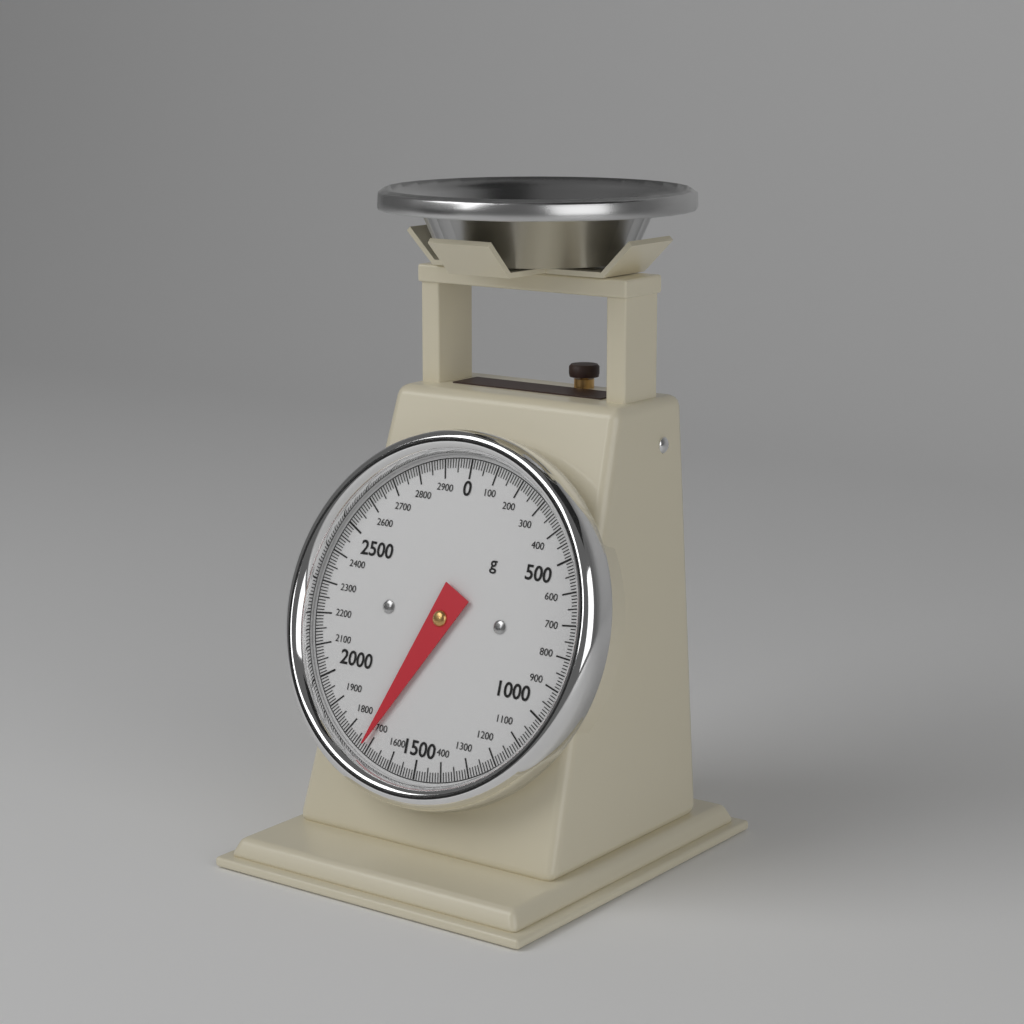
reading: 1720 g
